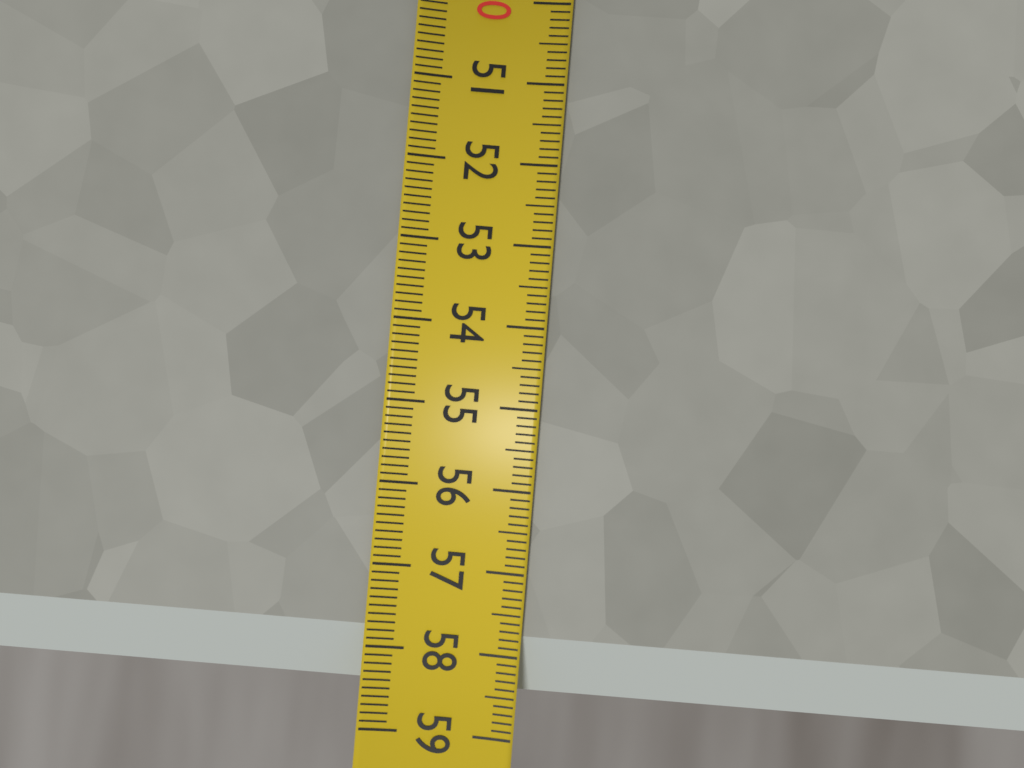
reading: 58.5 (no unit)
